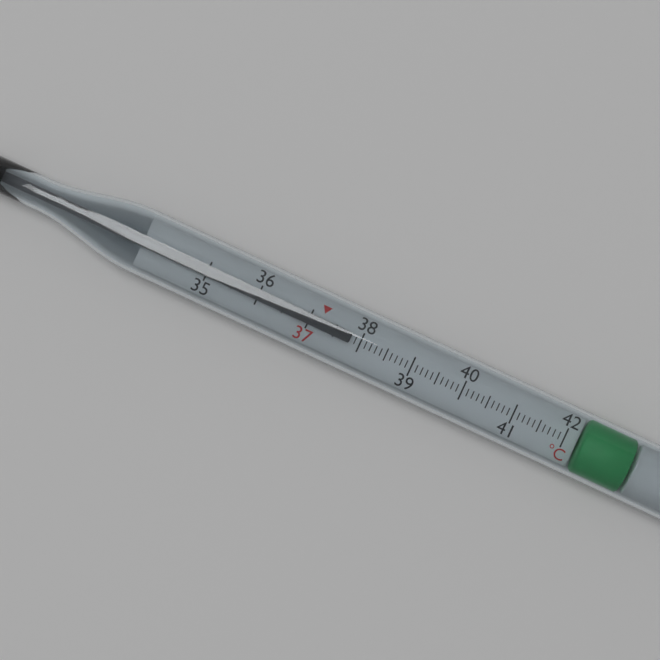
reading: 37.8 °C
